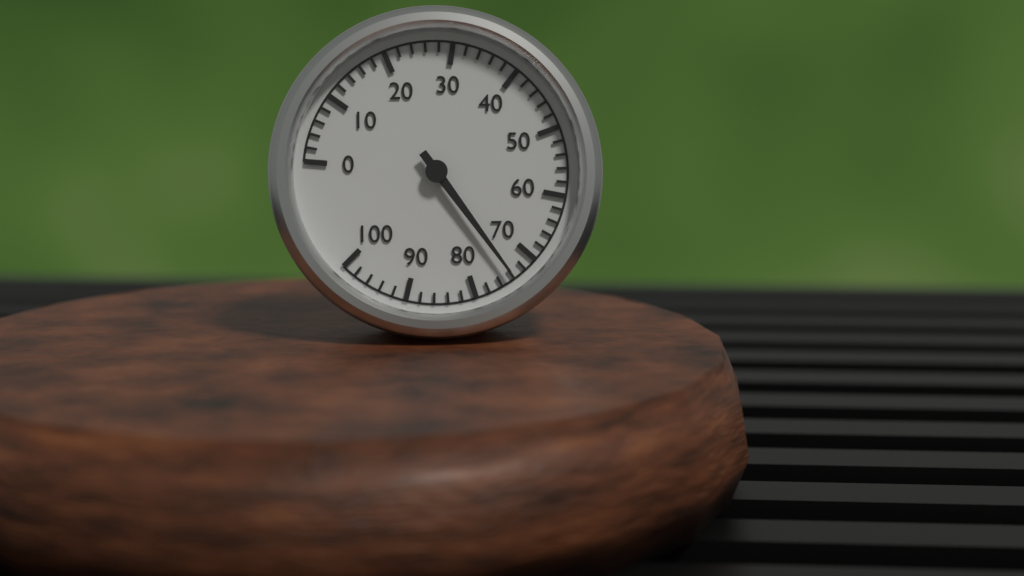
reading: 74 (no unit)
